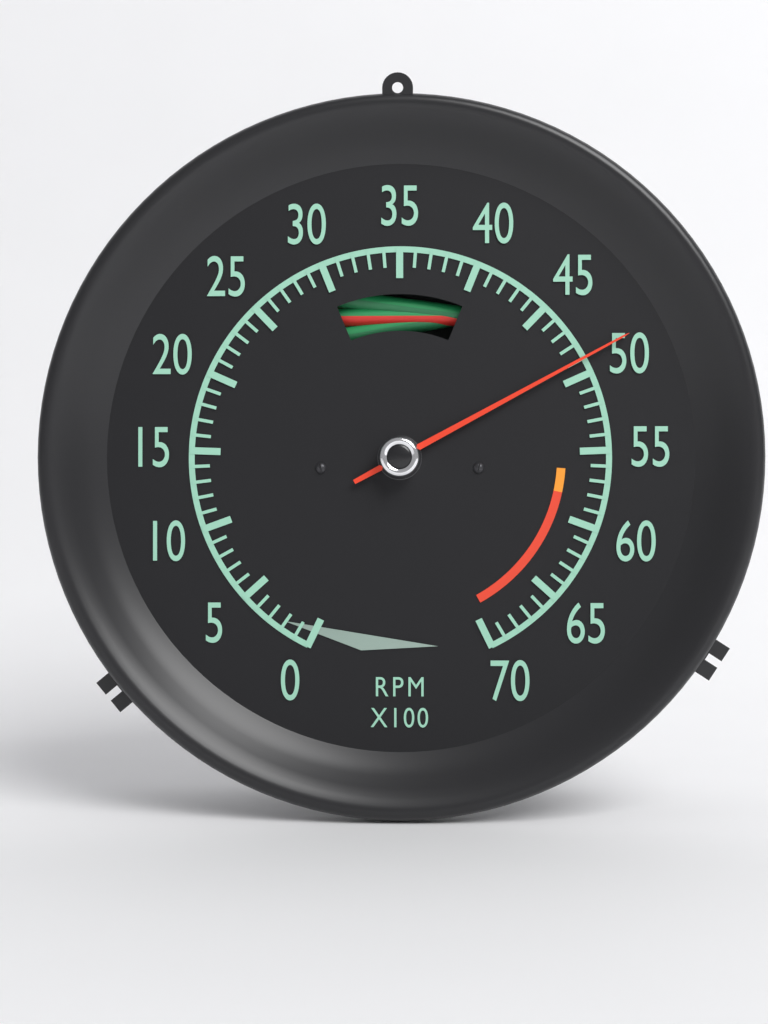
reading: 49 RPM x100
